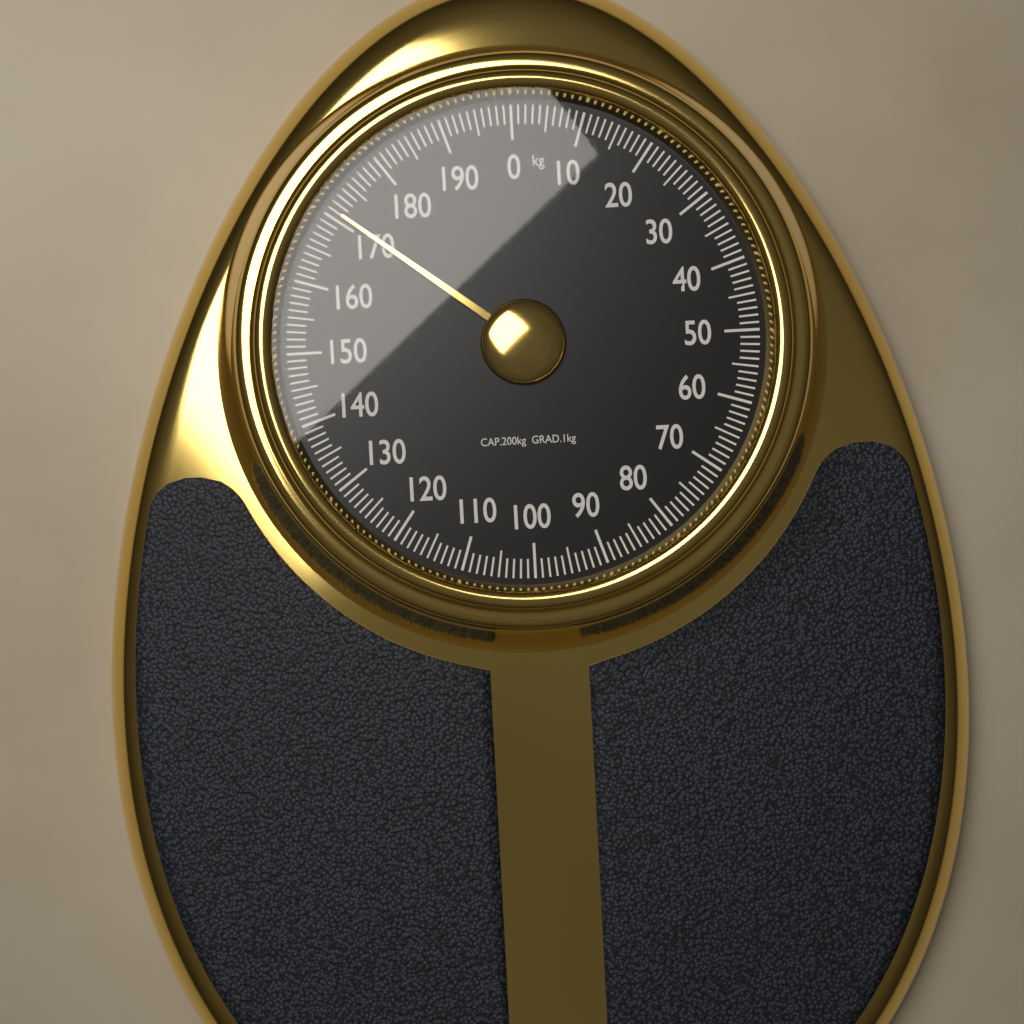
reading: 171 kg
